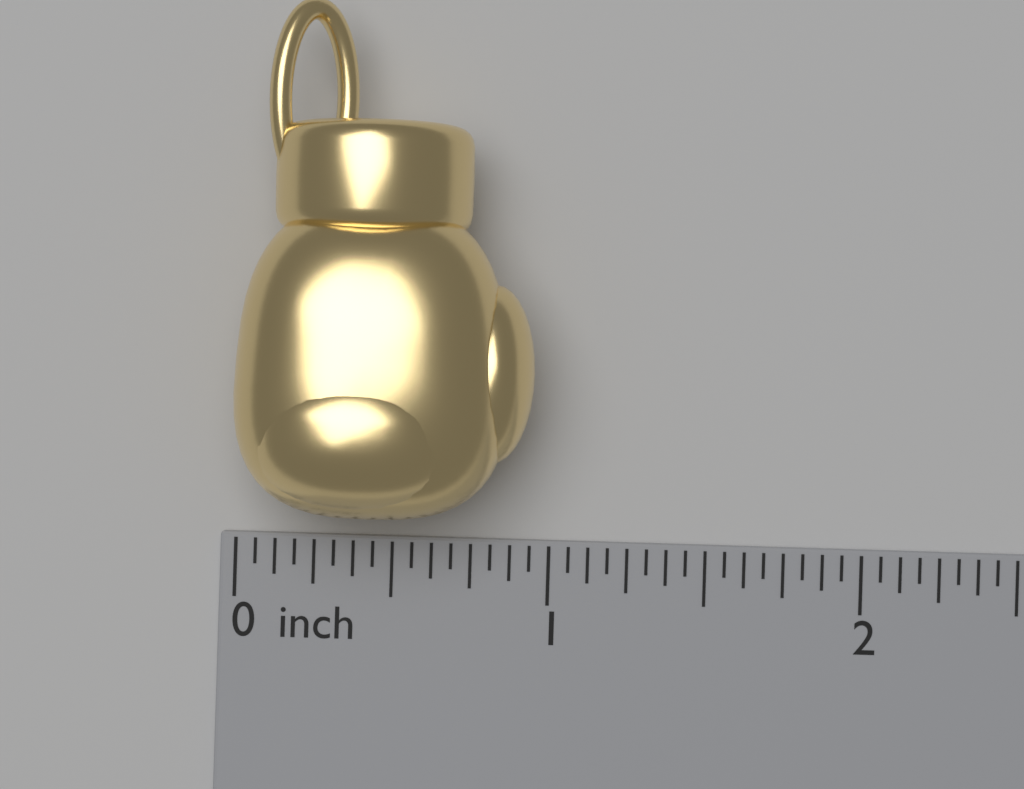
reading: 0.9375 inch
